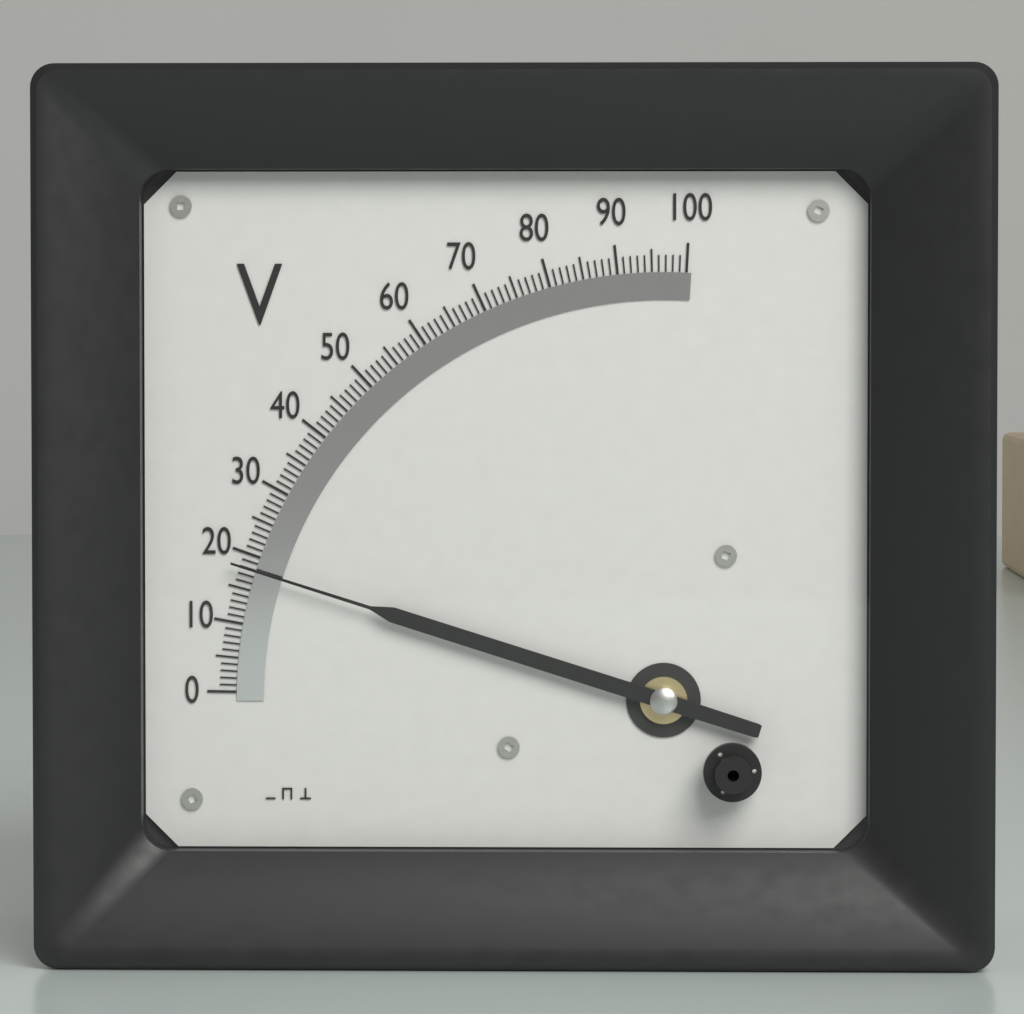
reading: 18 V
